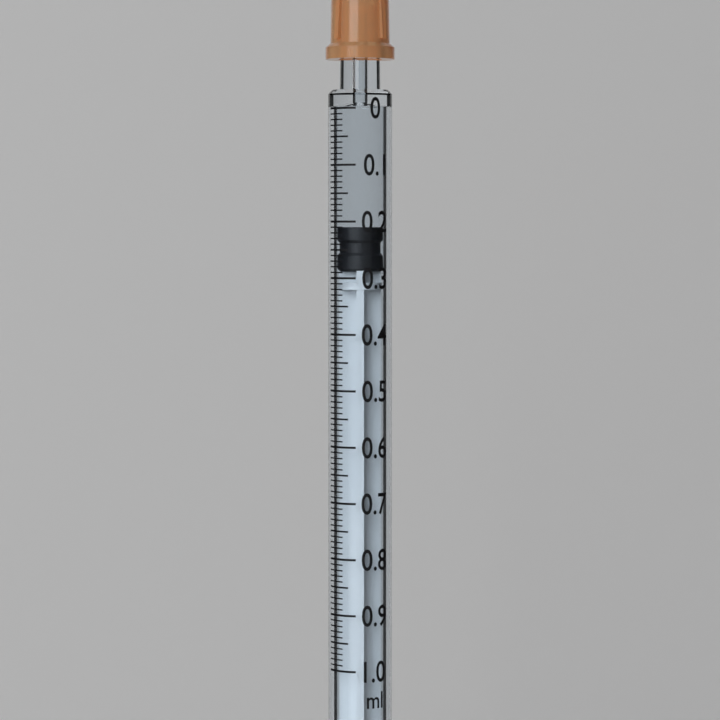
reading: 0.21 ml
